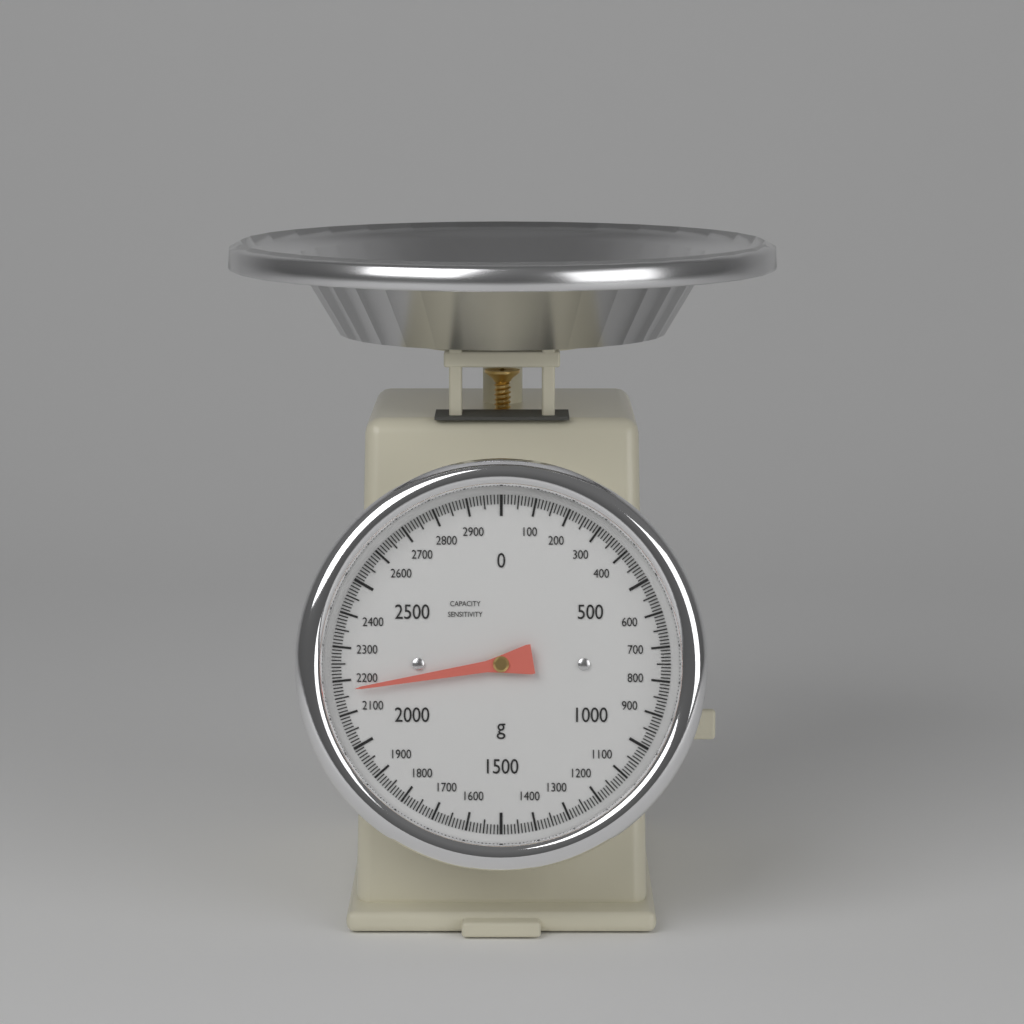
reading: 2170 g
